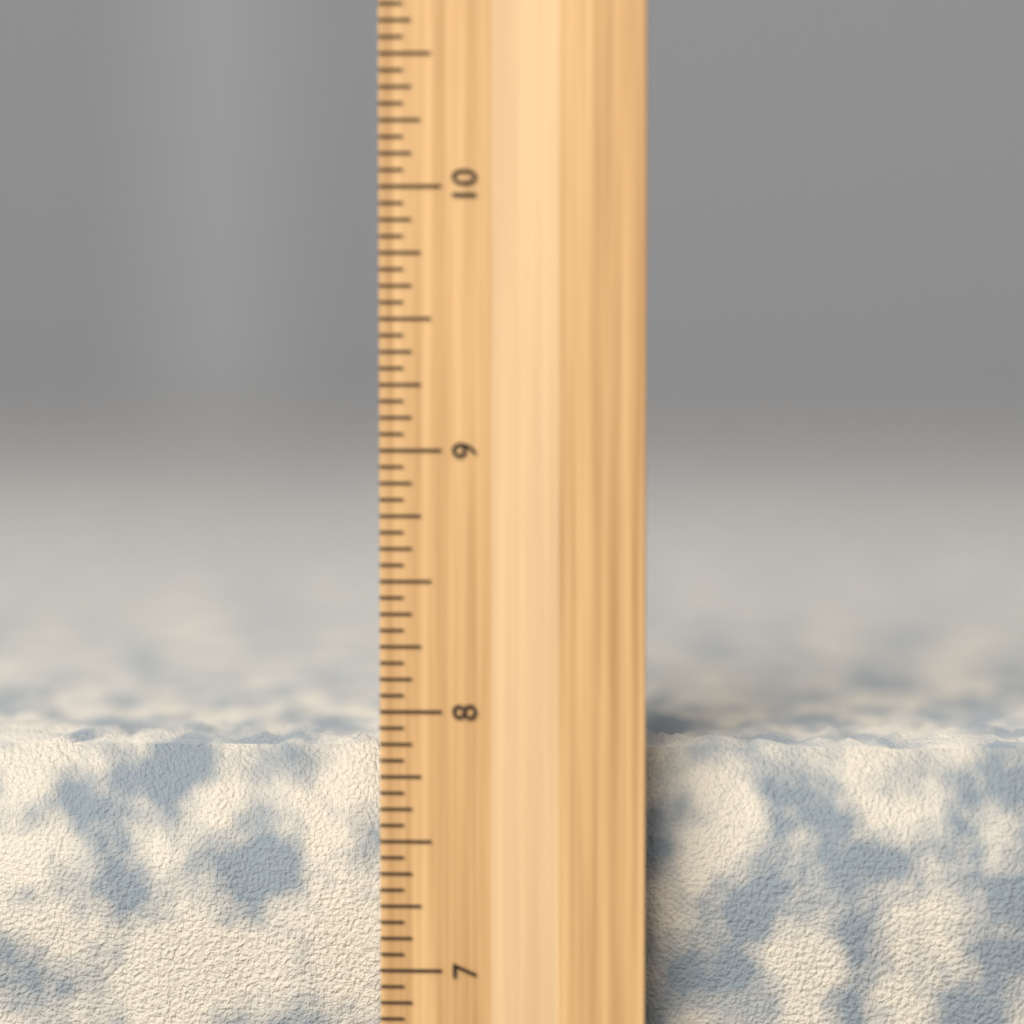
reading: 7.8750 inch
